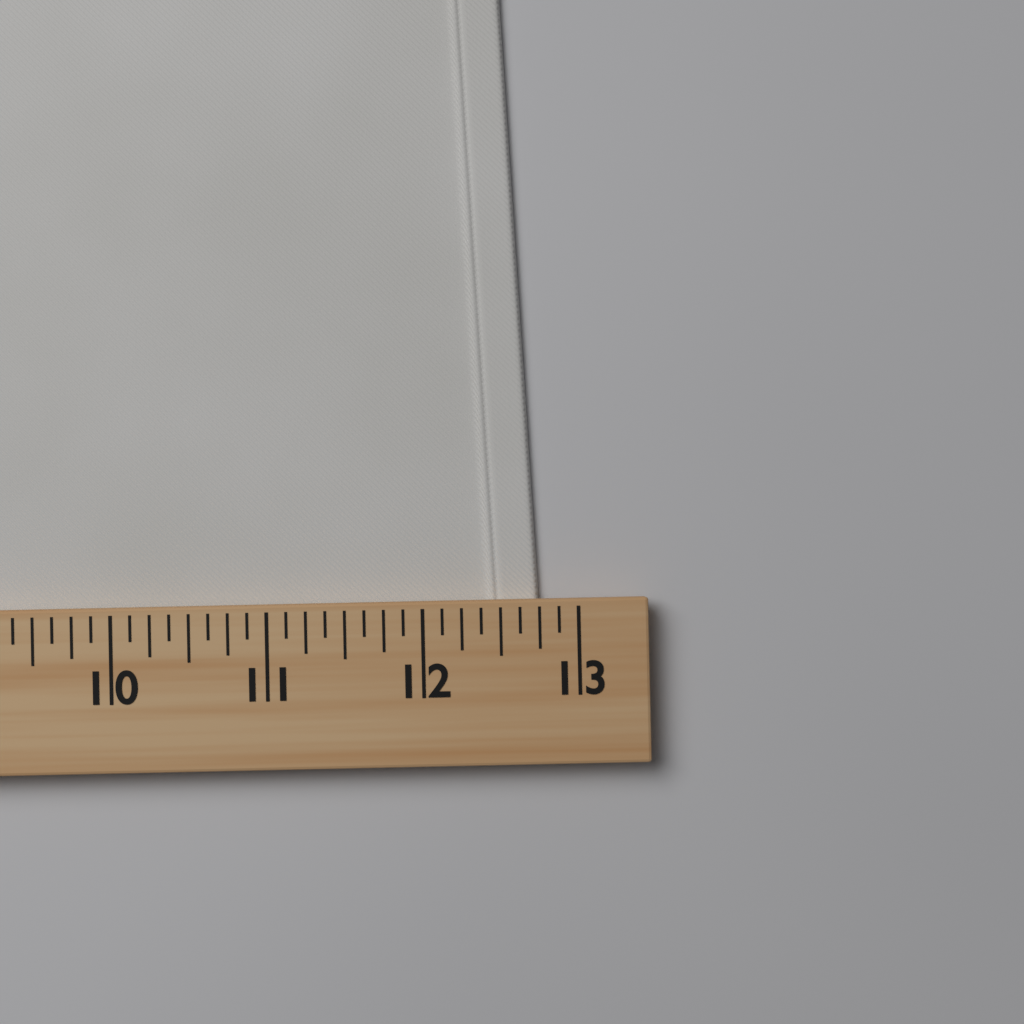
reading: 12.750 (no unit)
